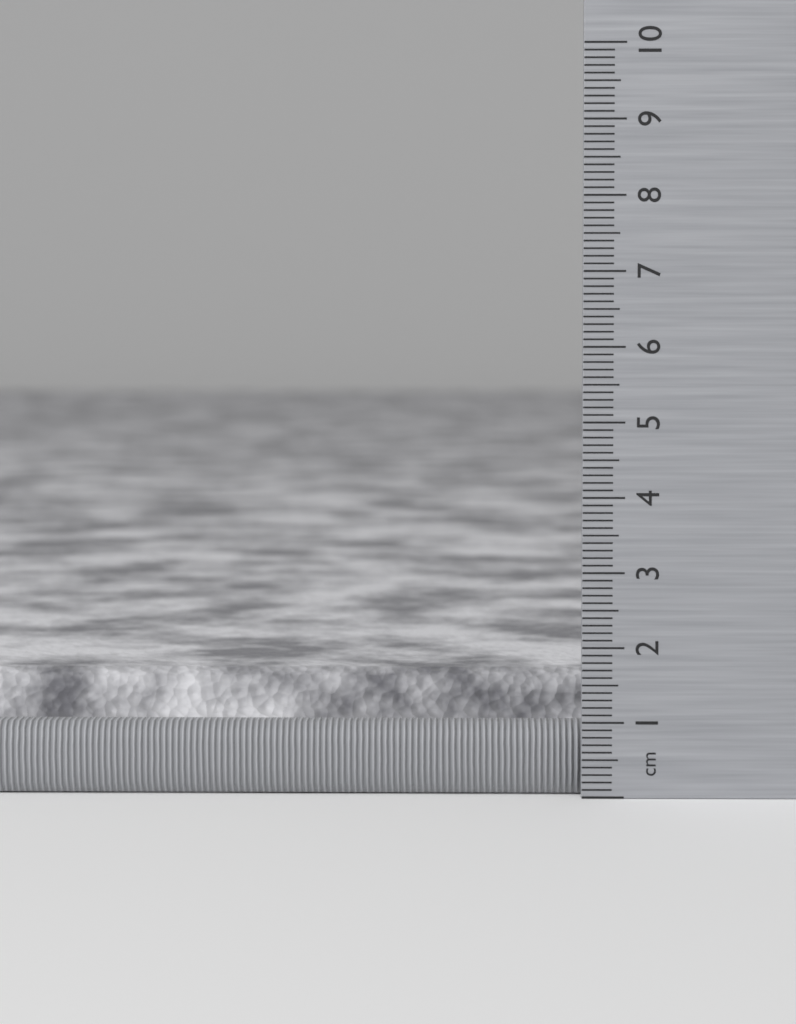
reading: 1.6 cm
